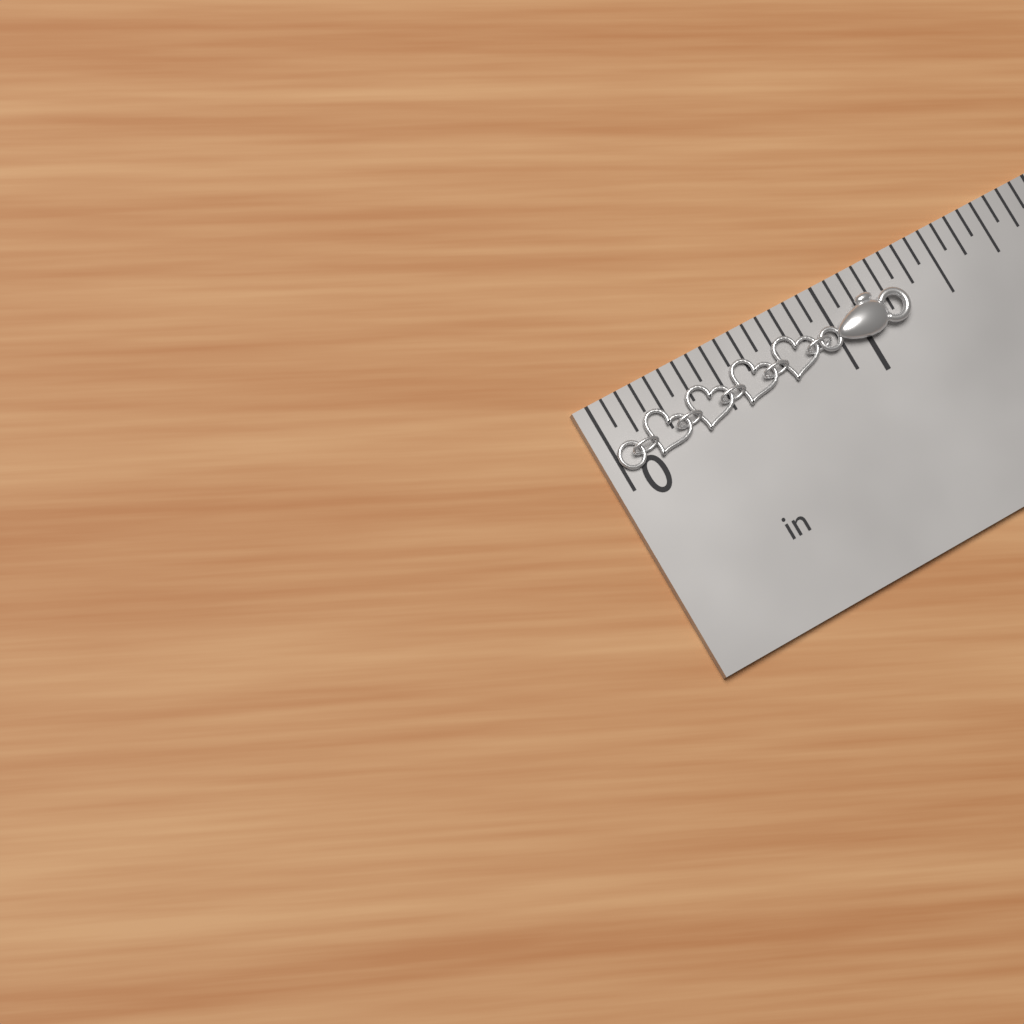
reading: 1.3125 in
